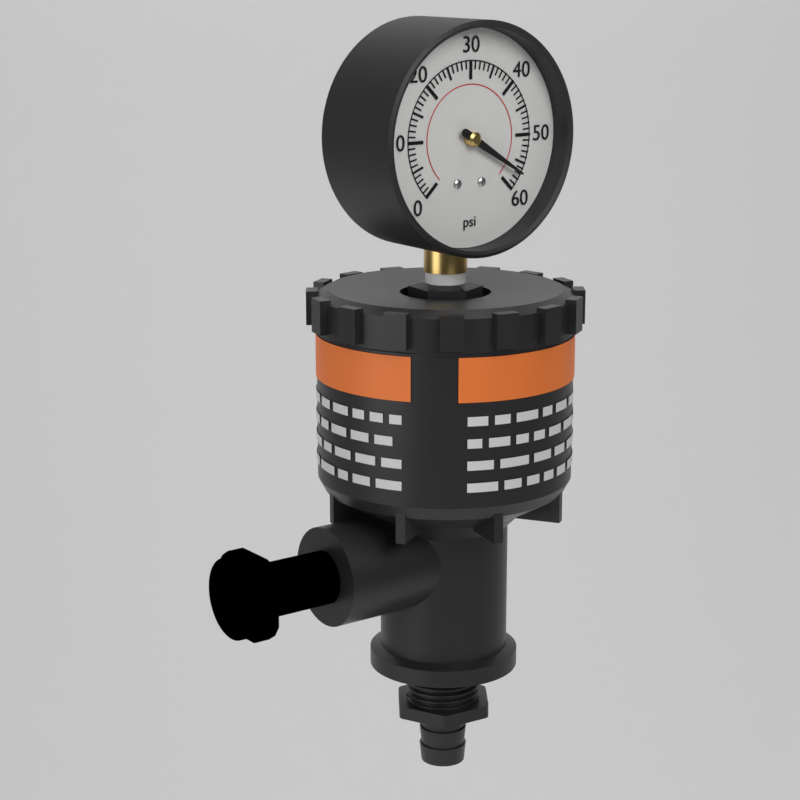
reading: 57 psi
